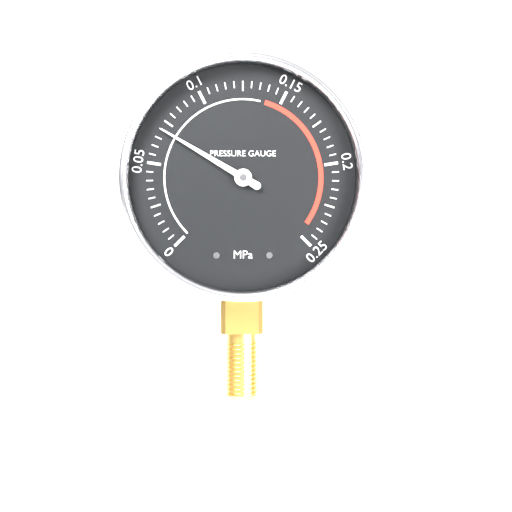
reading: 0.070 MPa
